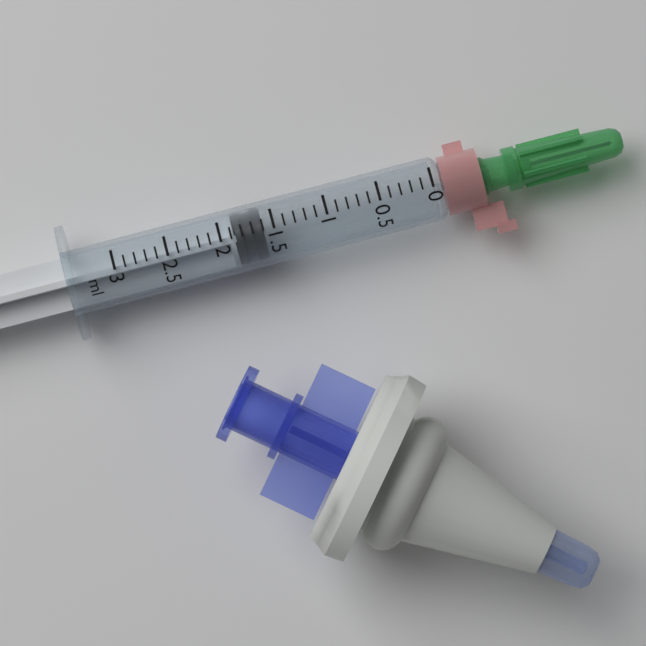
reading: 1.6 ml
